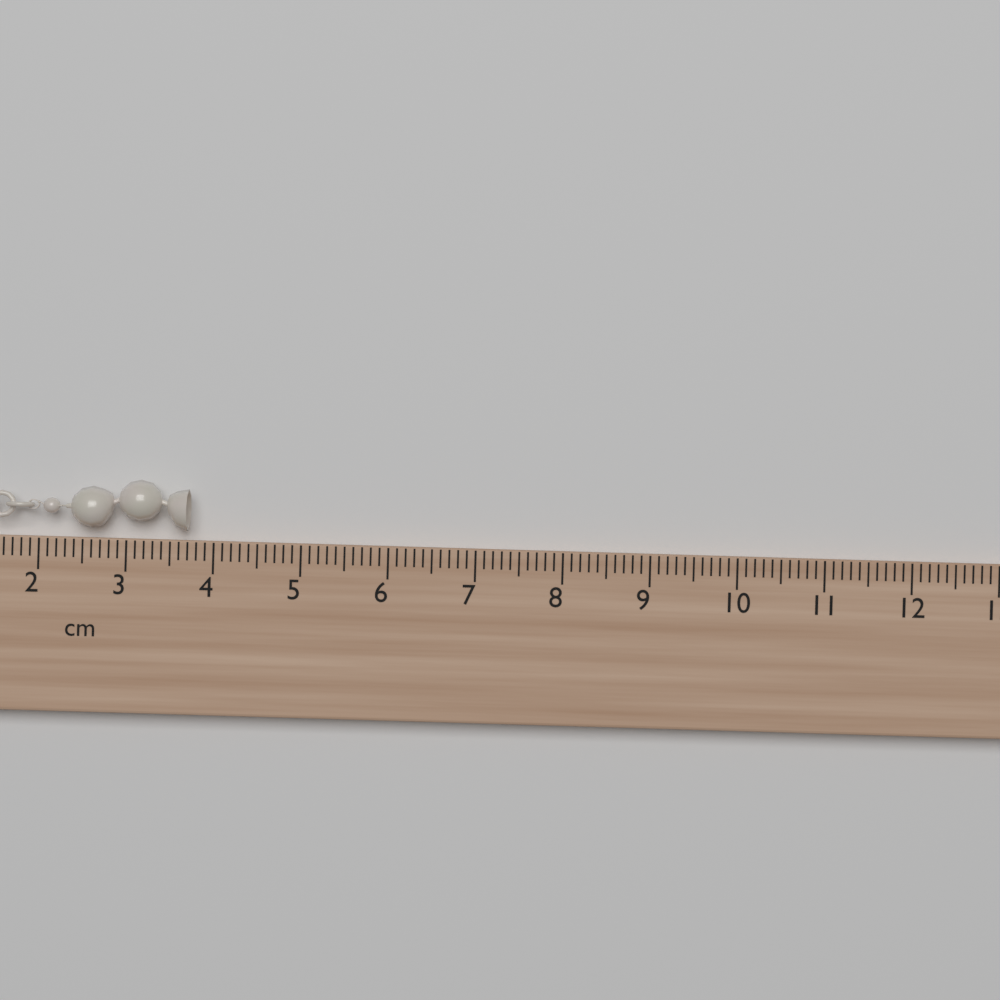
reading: 3.7 cm
